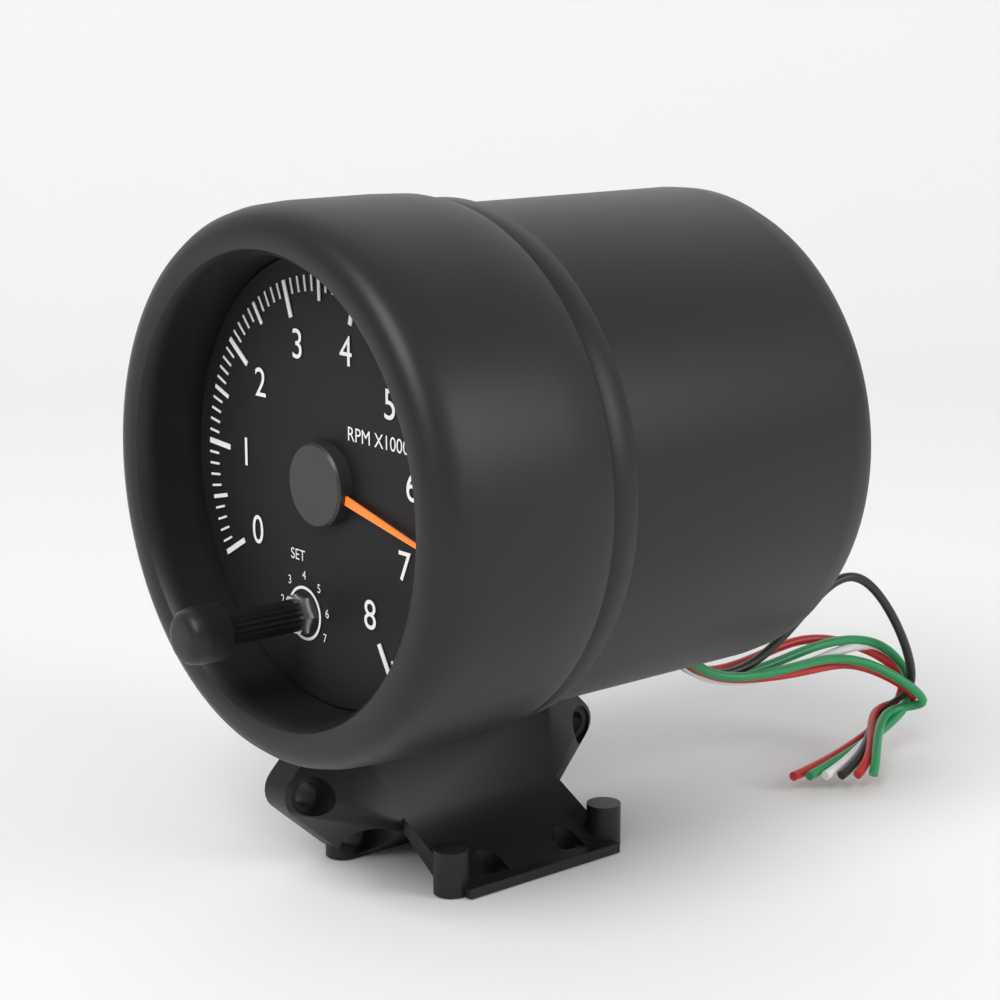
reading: 6.6 RPM x1000
